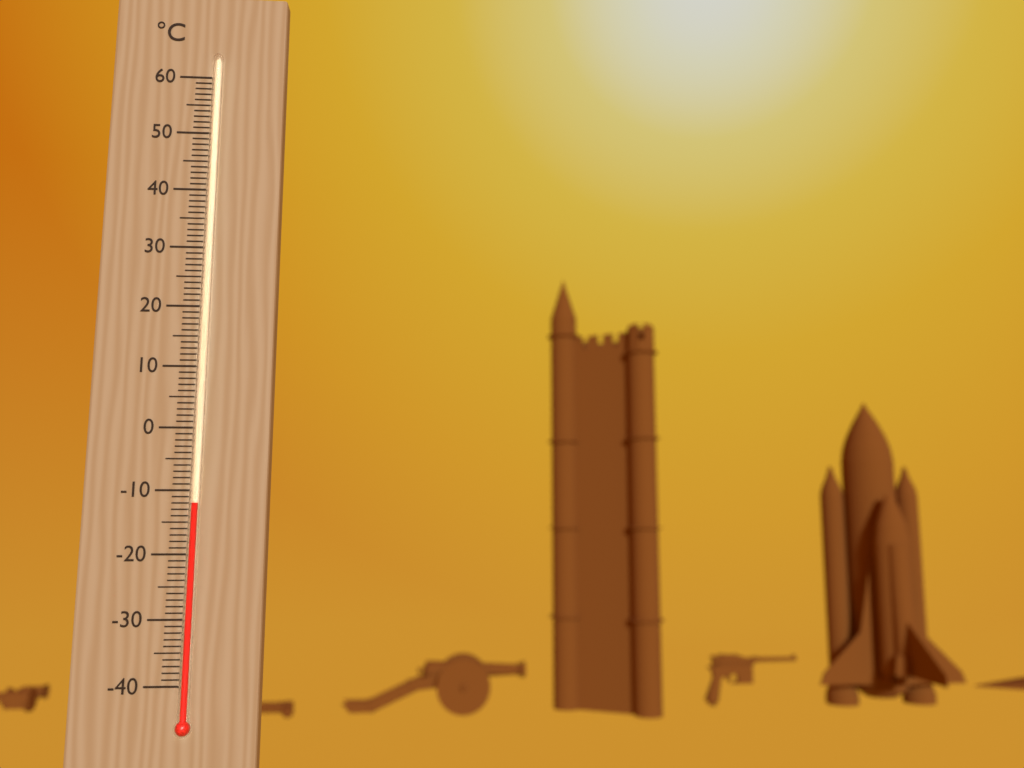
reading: -12 °C
